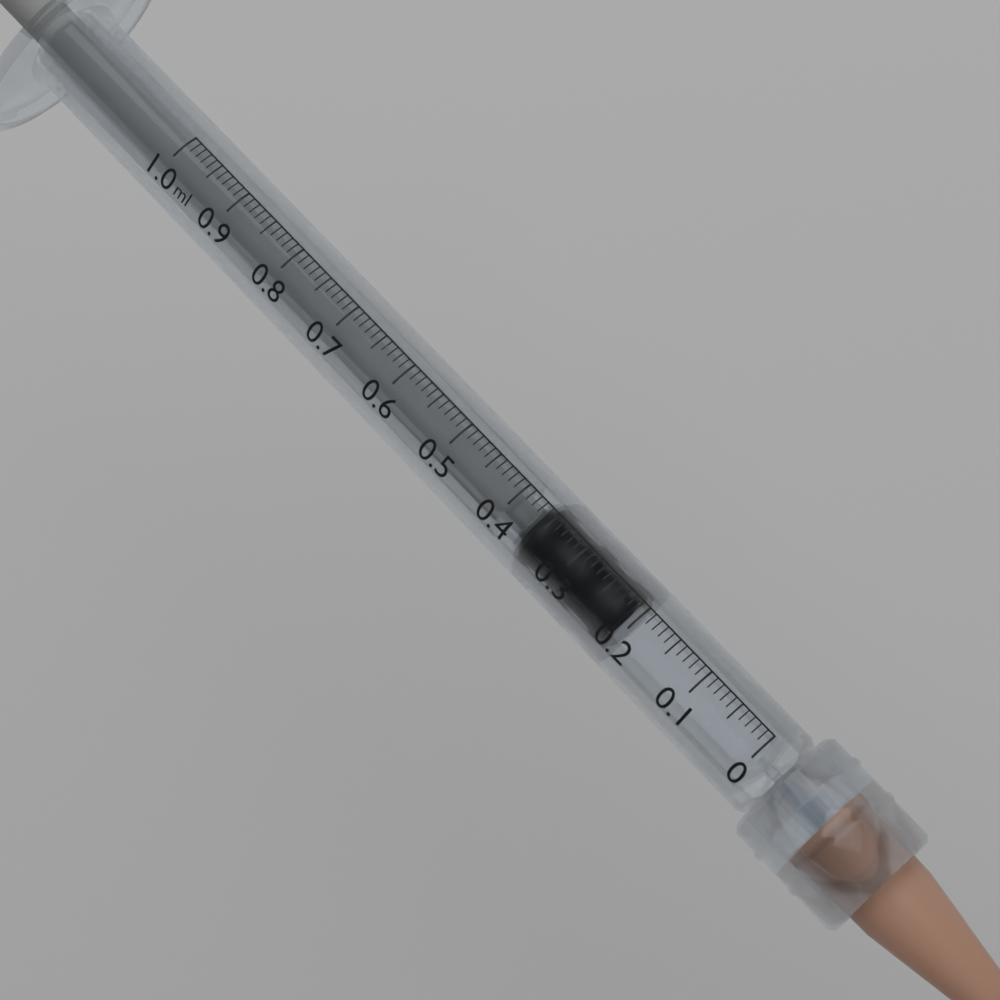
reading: 0.21 ml
